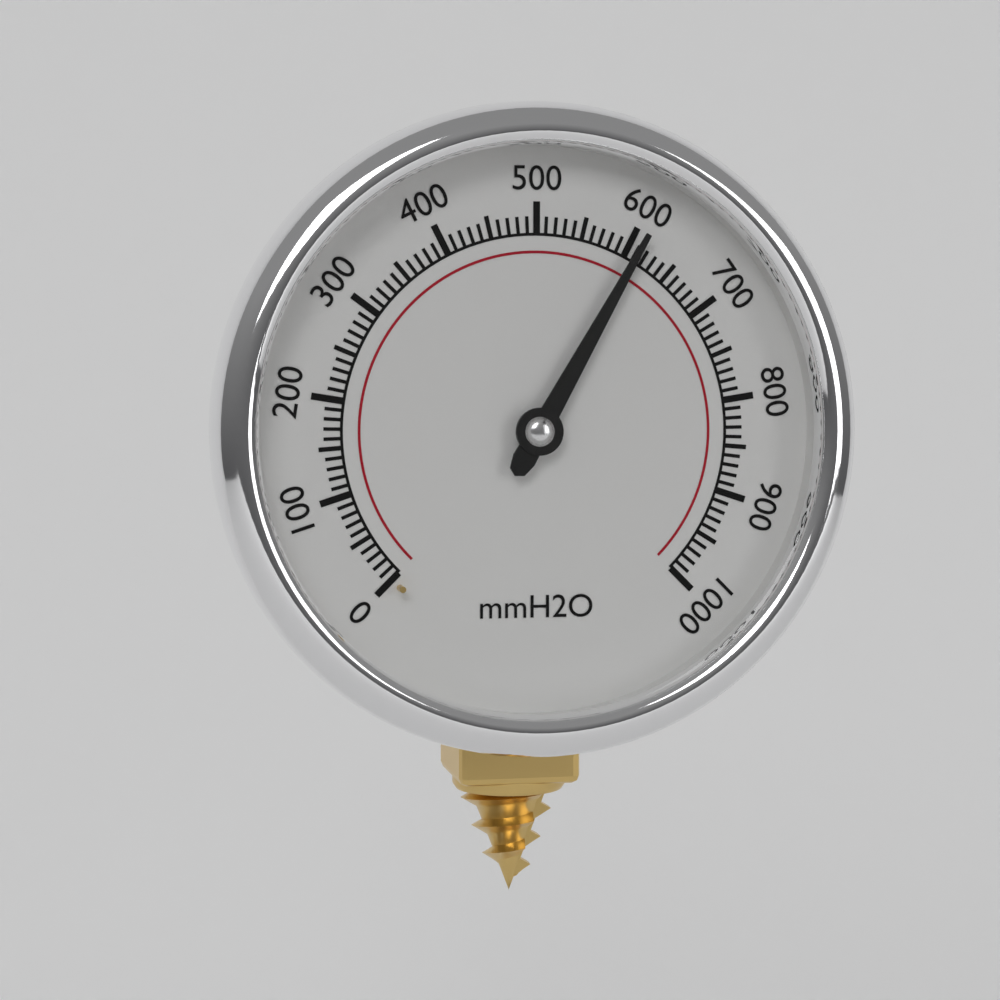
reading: 610 mmH2O
